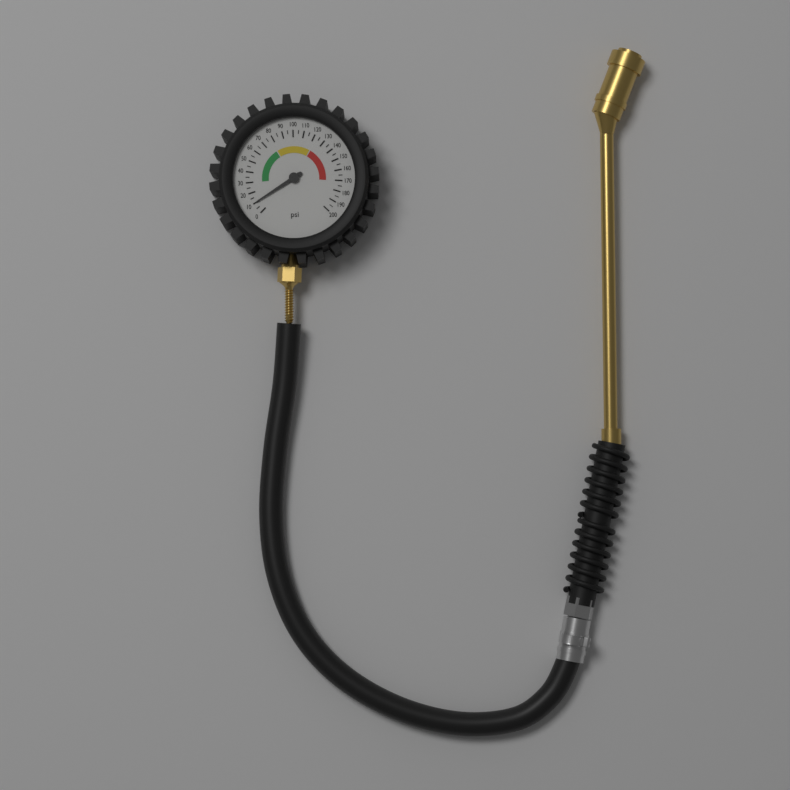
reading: 10 psi
